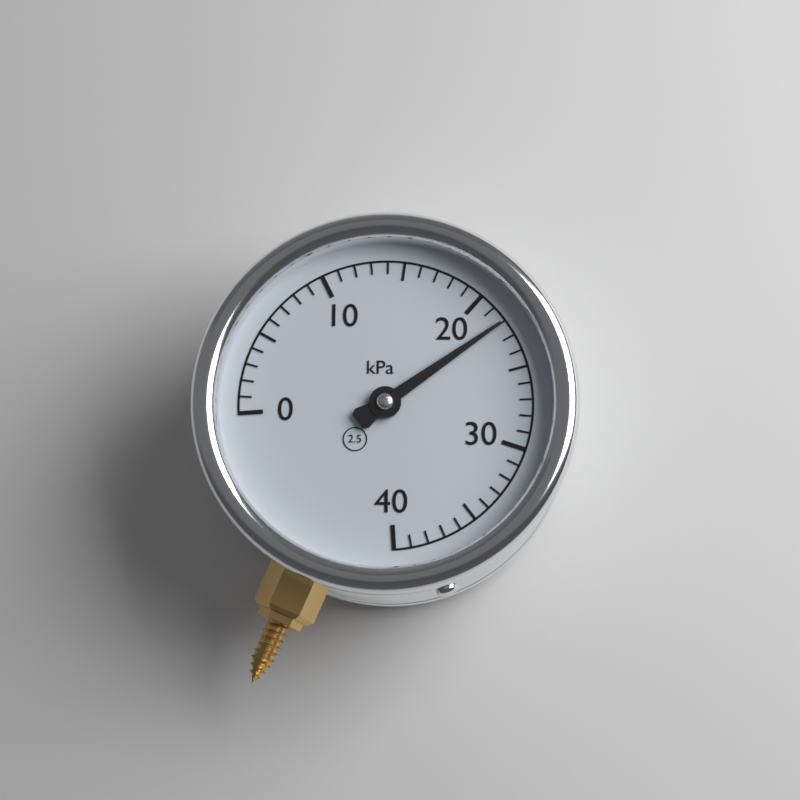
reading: 22 kPa
